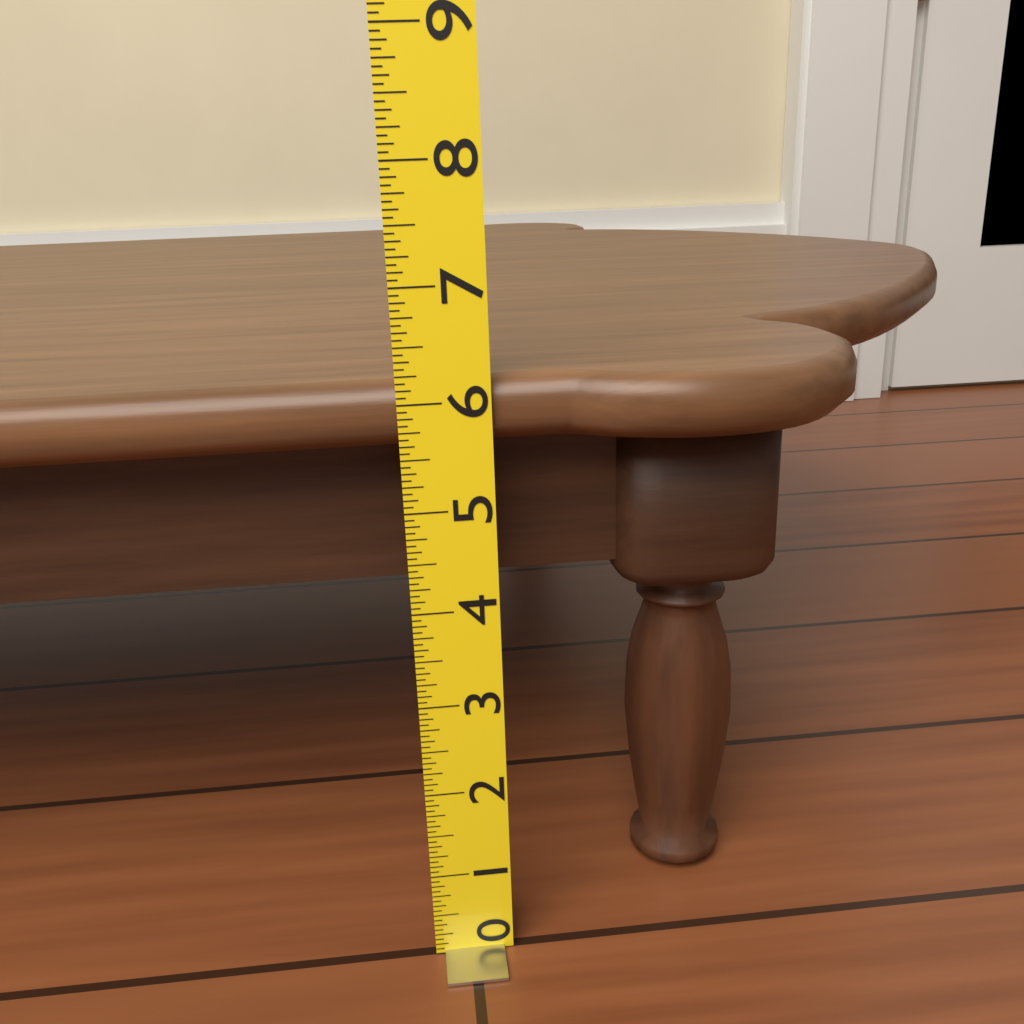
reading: 6.1875 (no unit)
